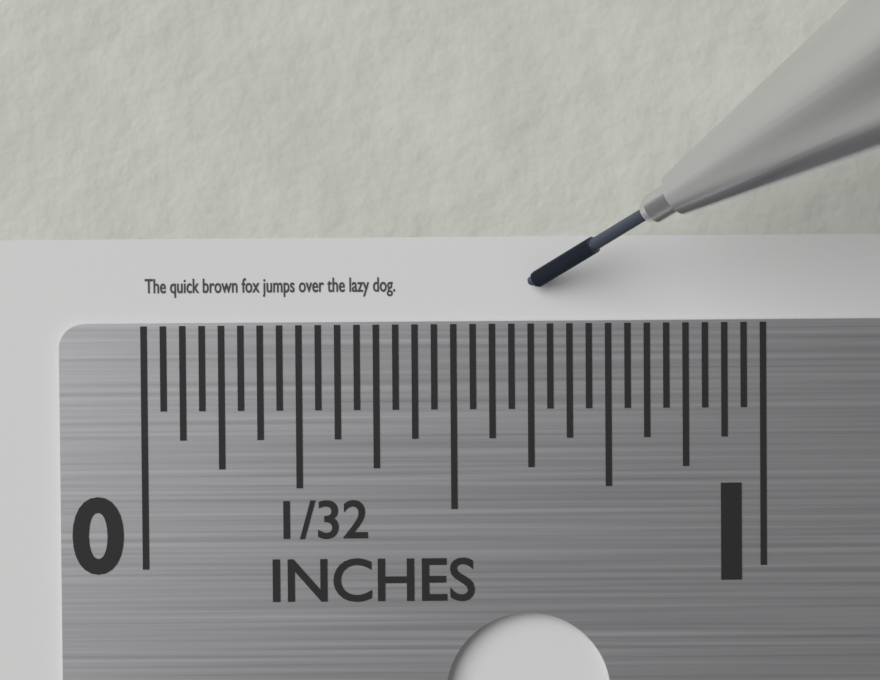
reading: 0.40625 in
